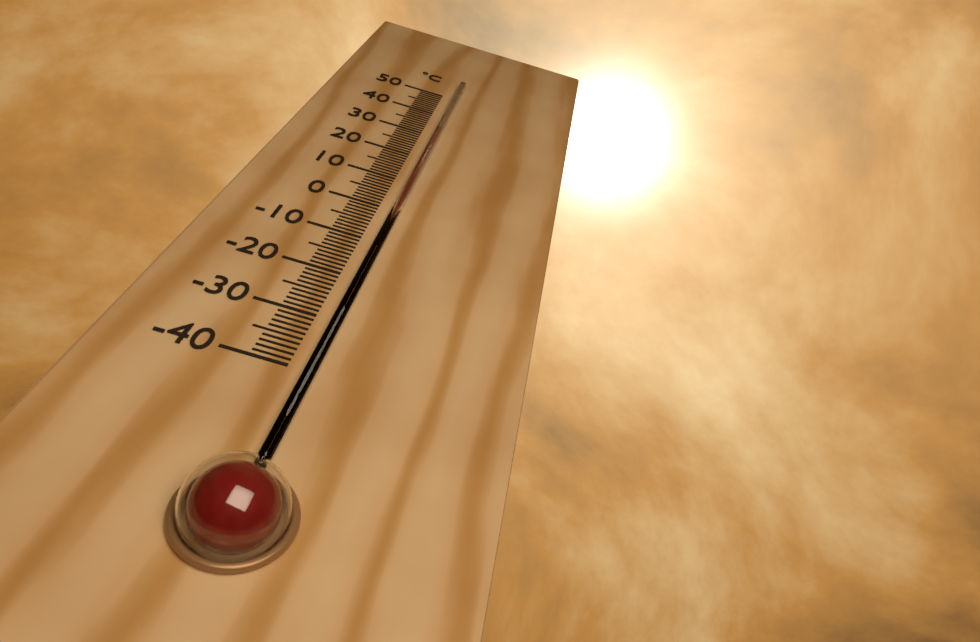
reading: 32 °C
